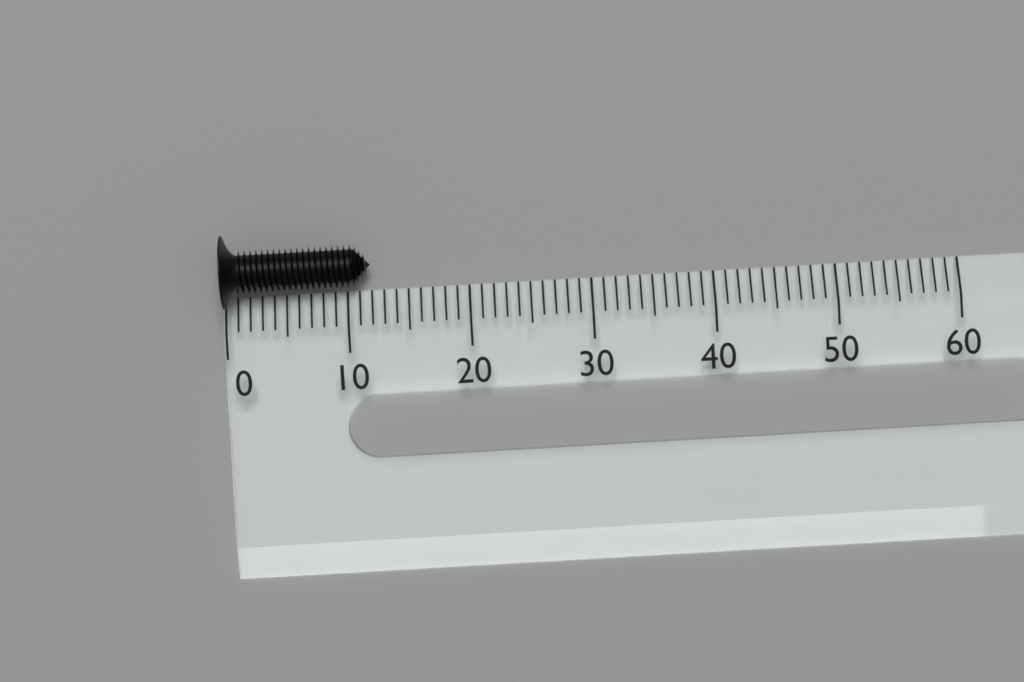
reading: 12 (no unit)
